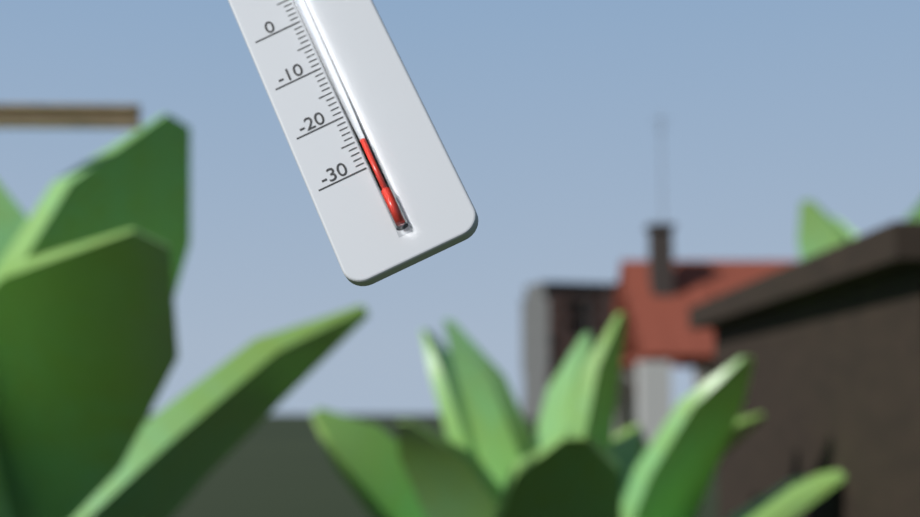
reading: -26 °C
